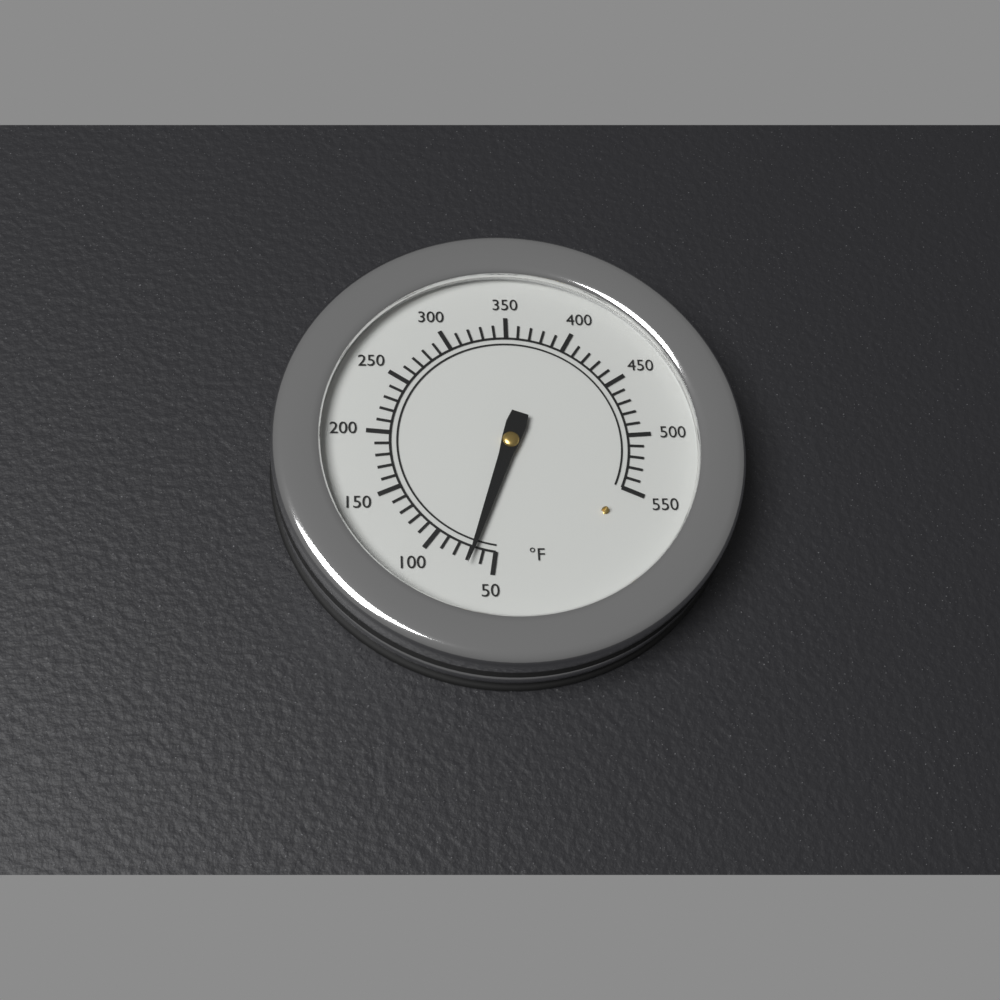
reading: 68 °F
